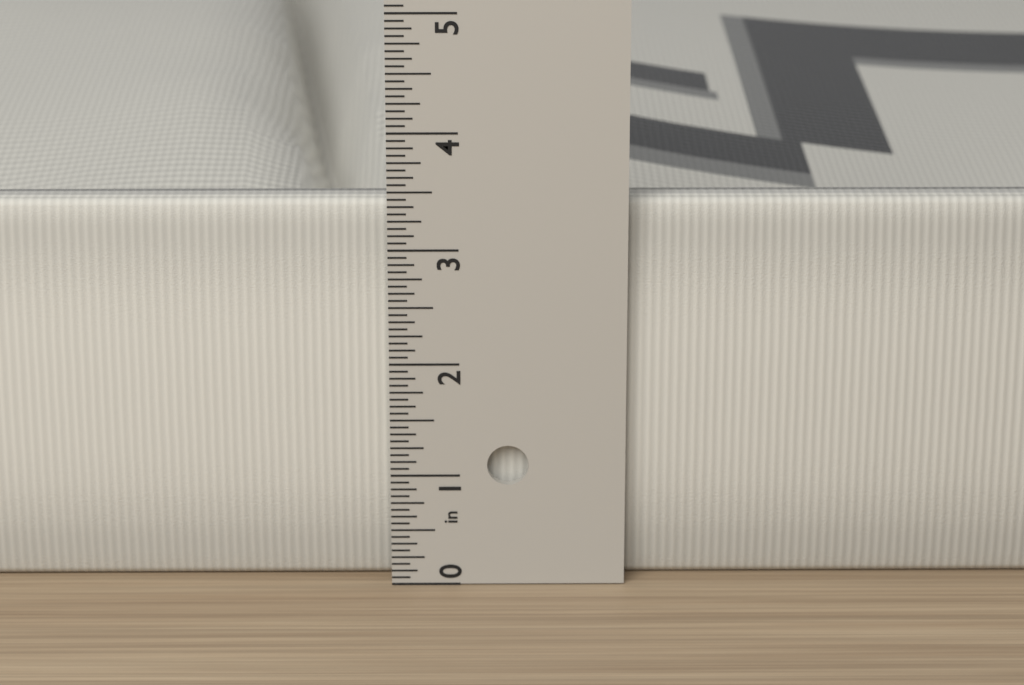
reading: 3.3750 in
